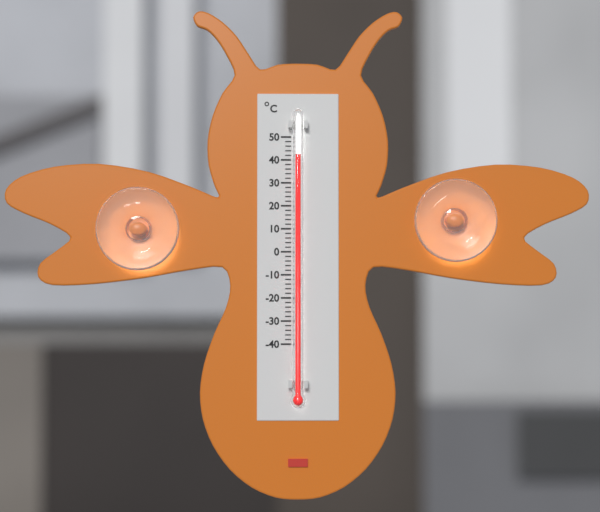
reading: 42 °C
